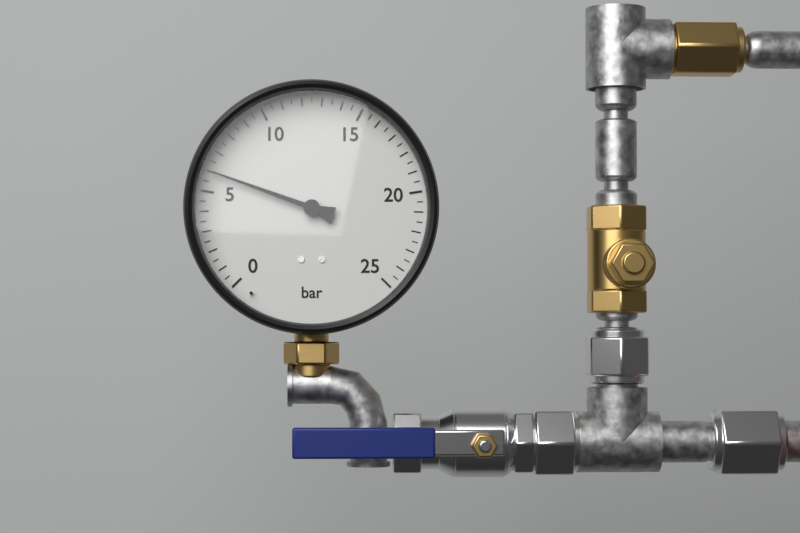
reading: 6.0 bar
